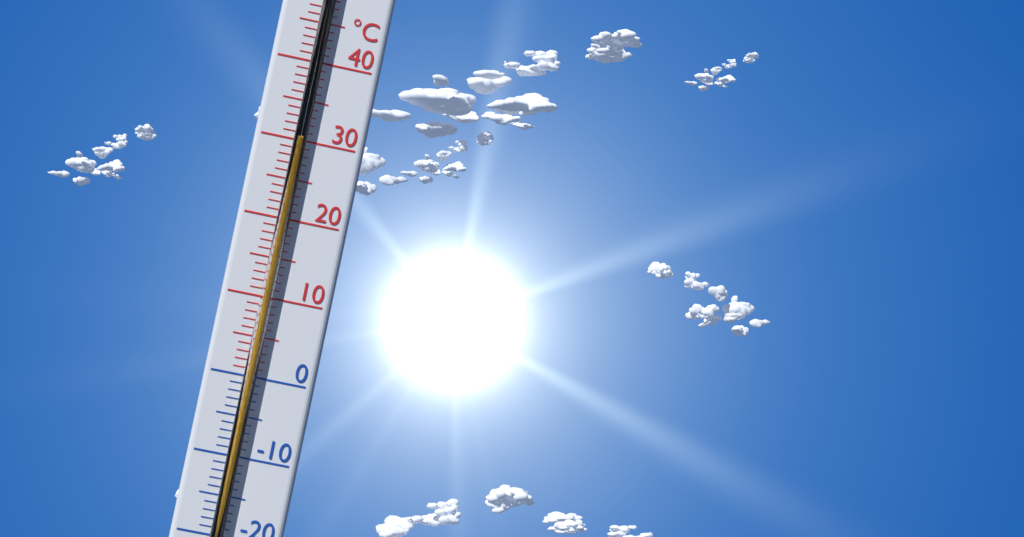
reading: 30 °C
